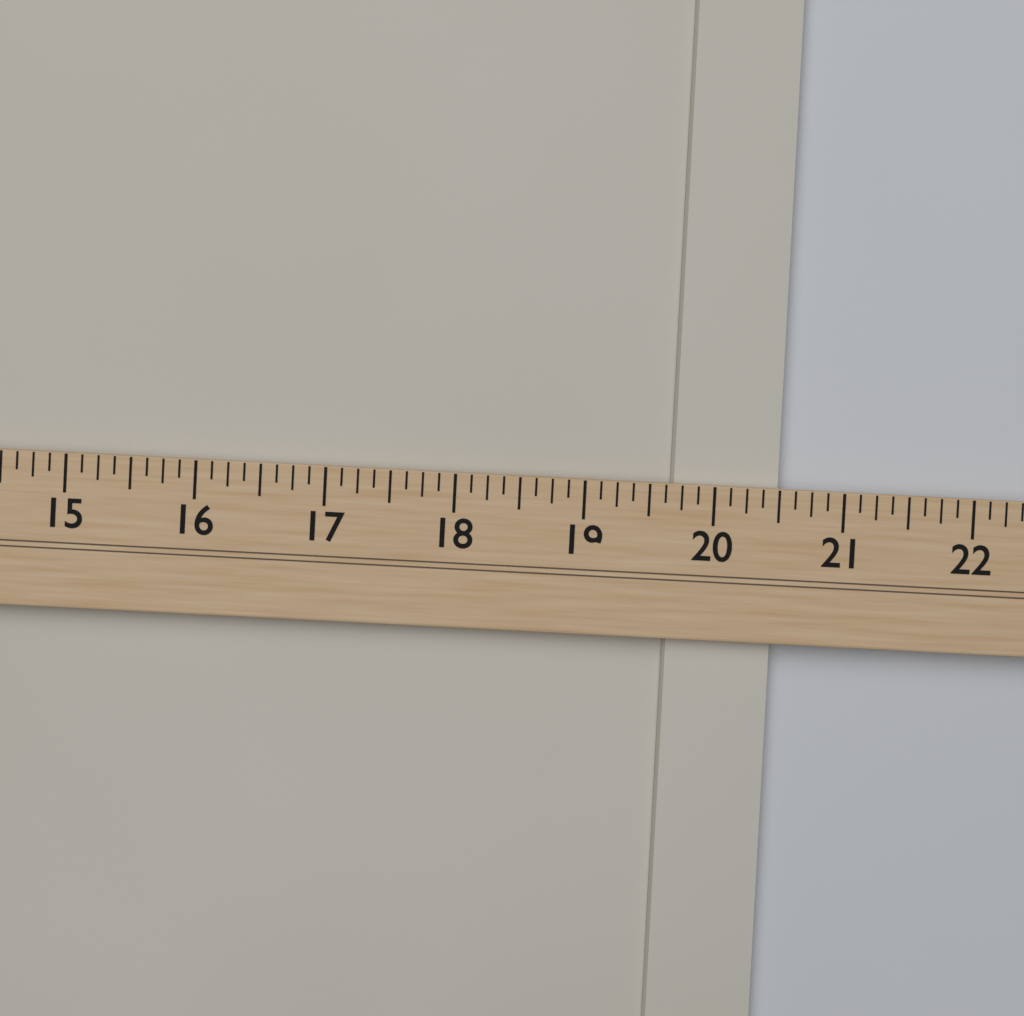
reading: 20.500 (no unit)
